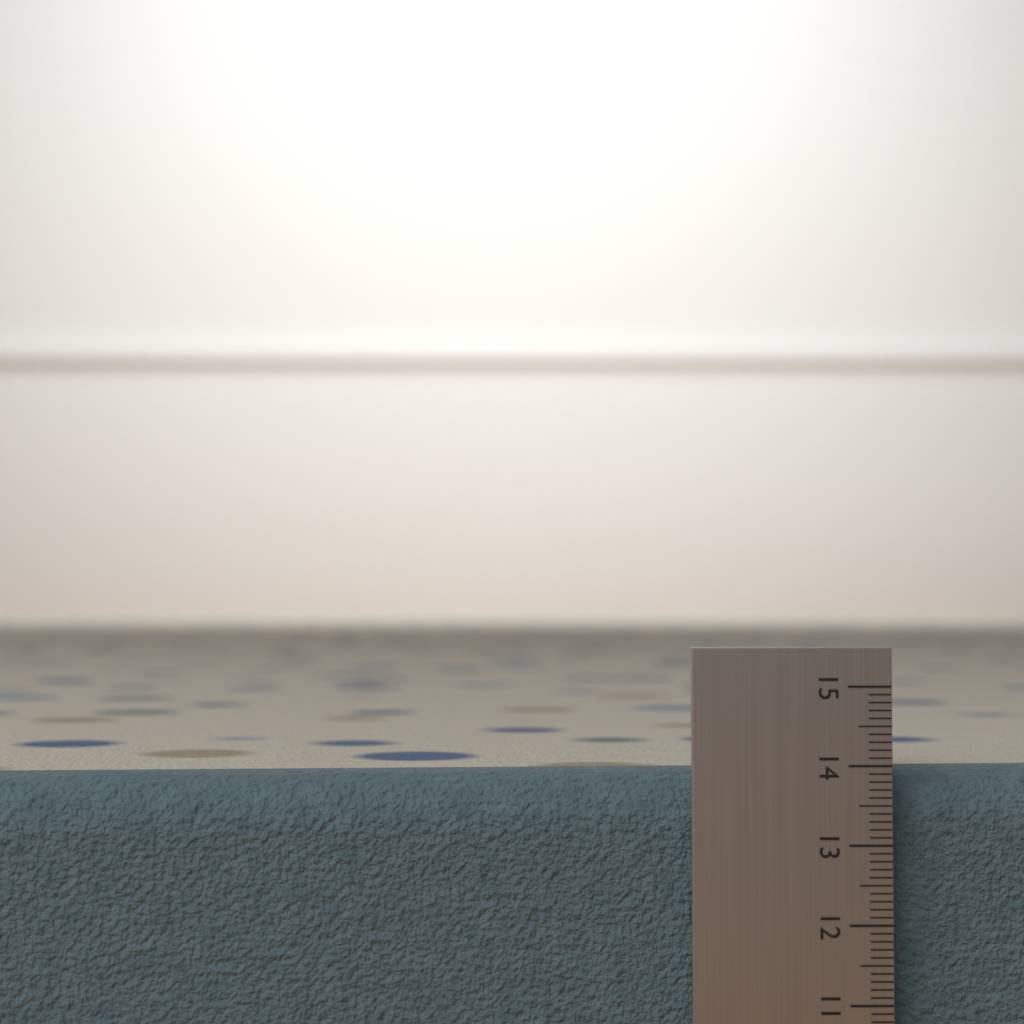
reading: 13.9 (no unit)
